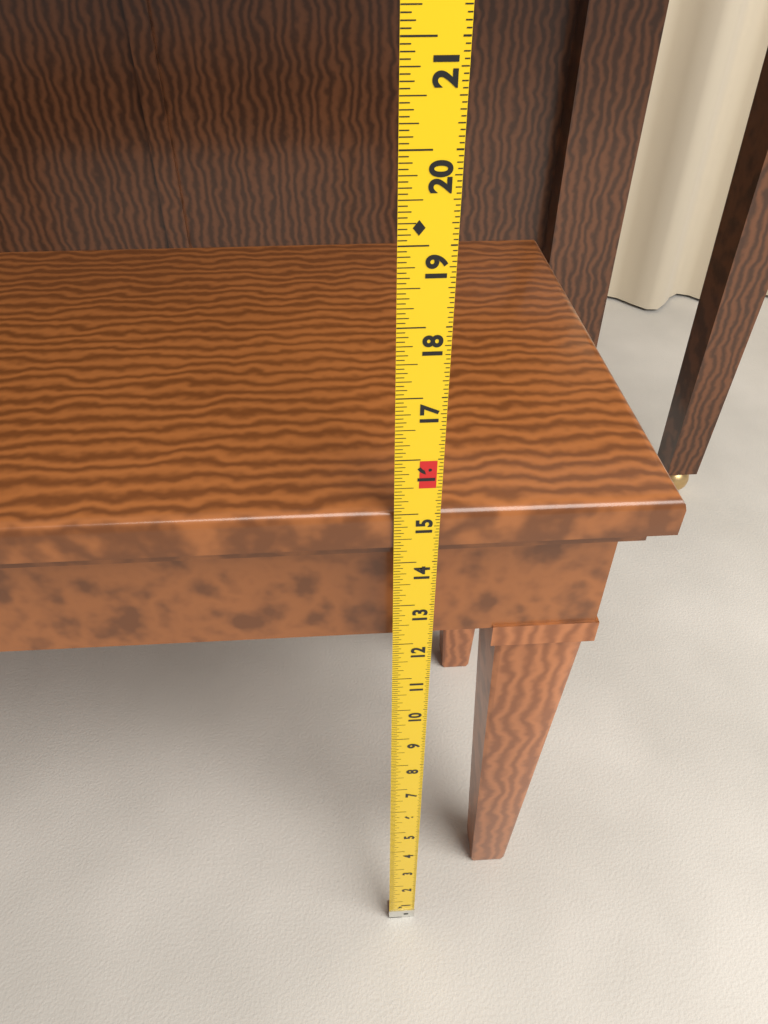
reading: 15.0000 in
